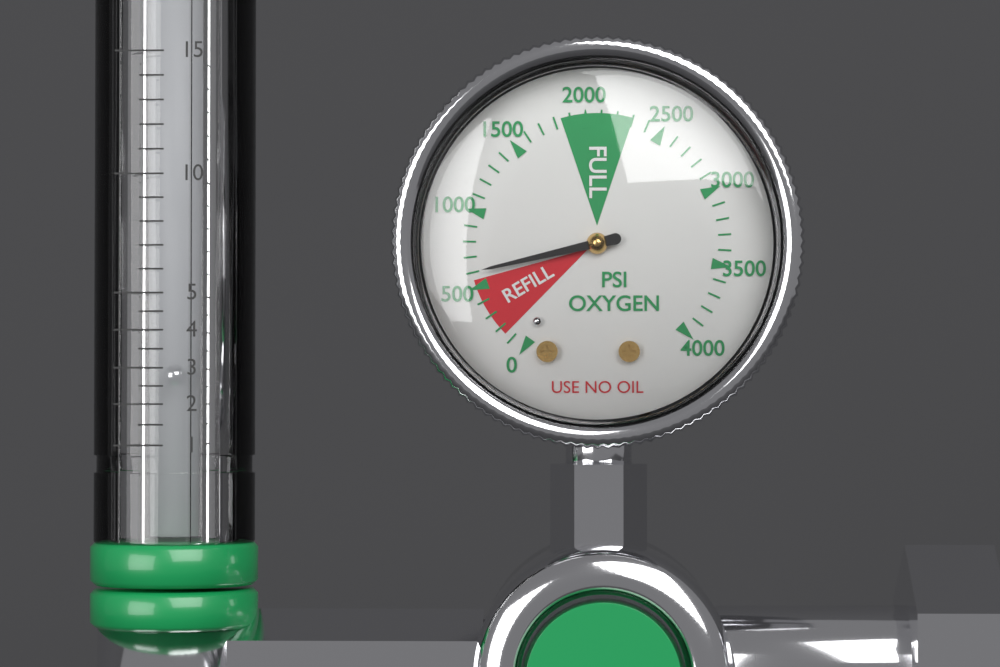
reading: 600 psi
